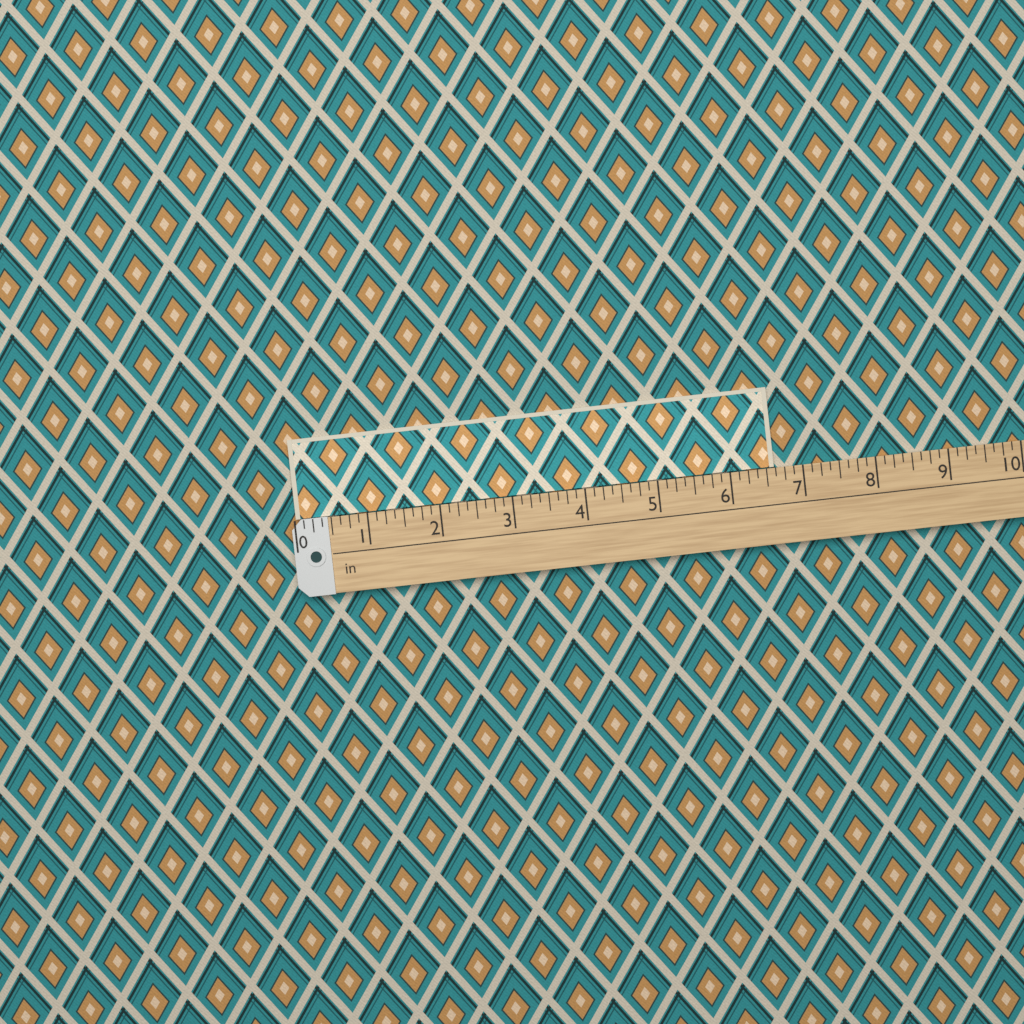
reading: 6.625 in
